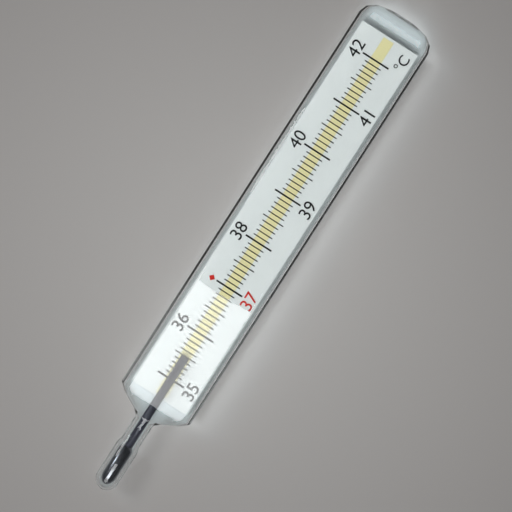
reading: 35.5 °C
